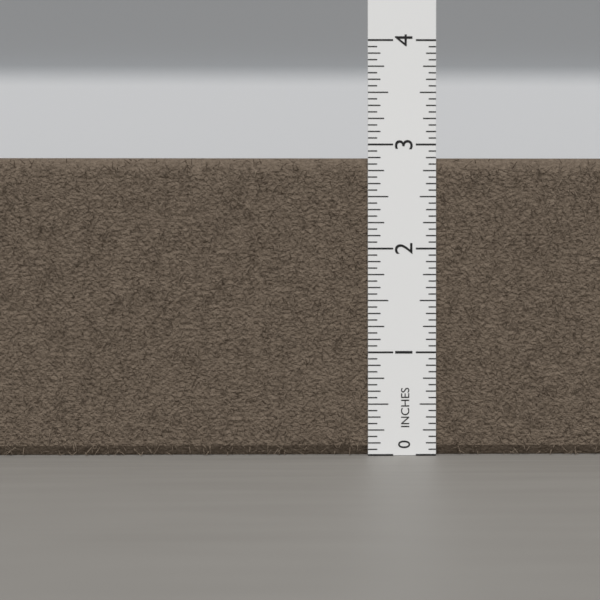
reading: 2.8750 in
